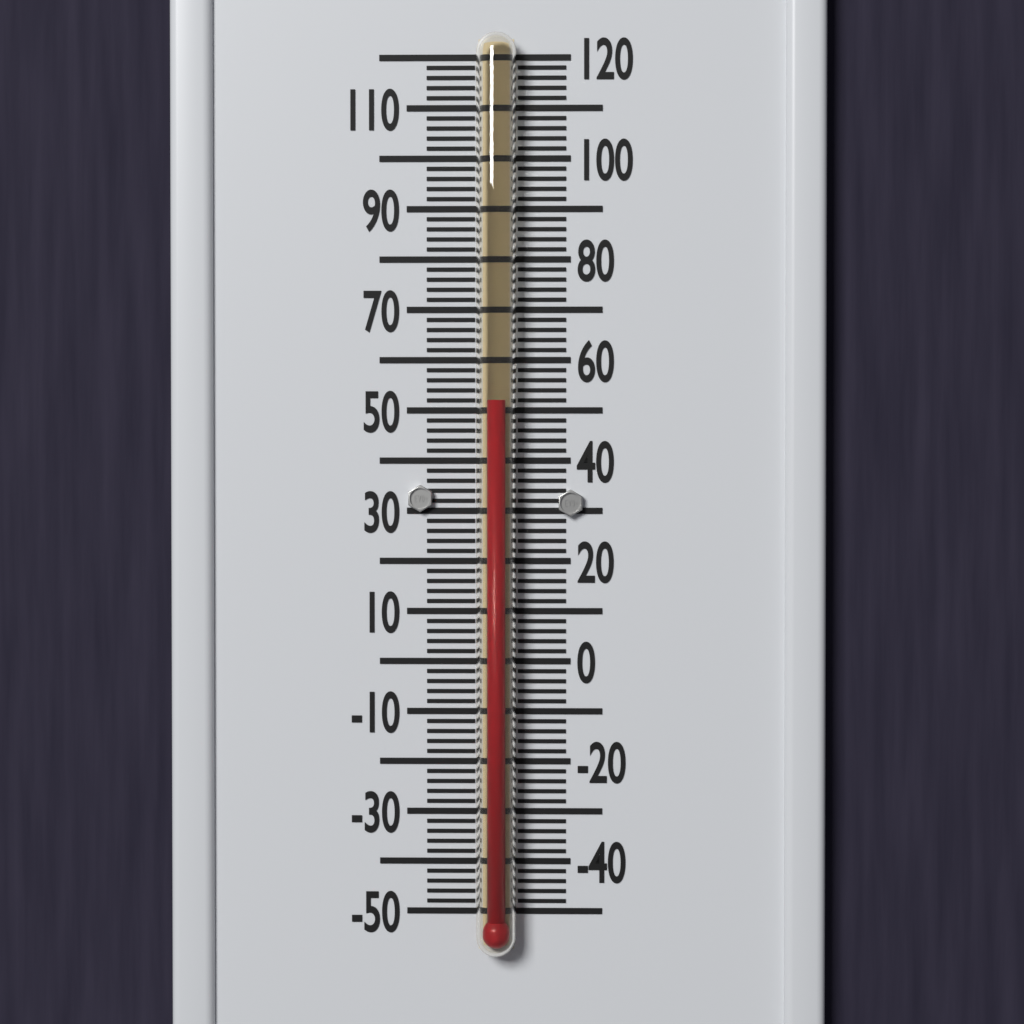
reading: 52 °F
